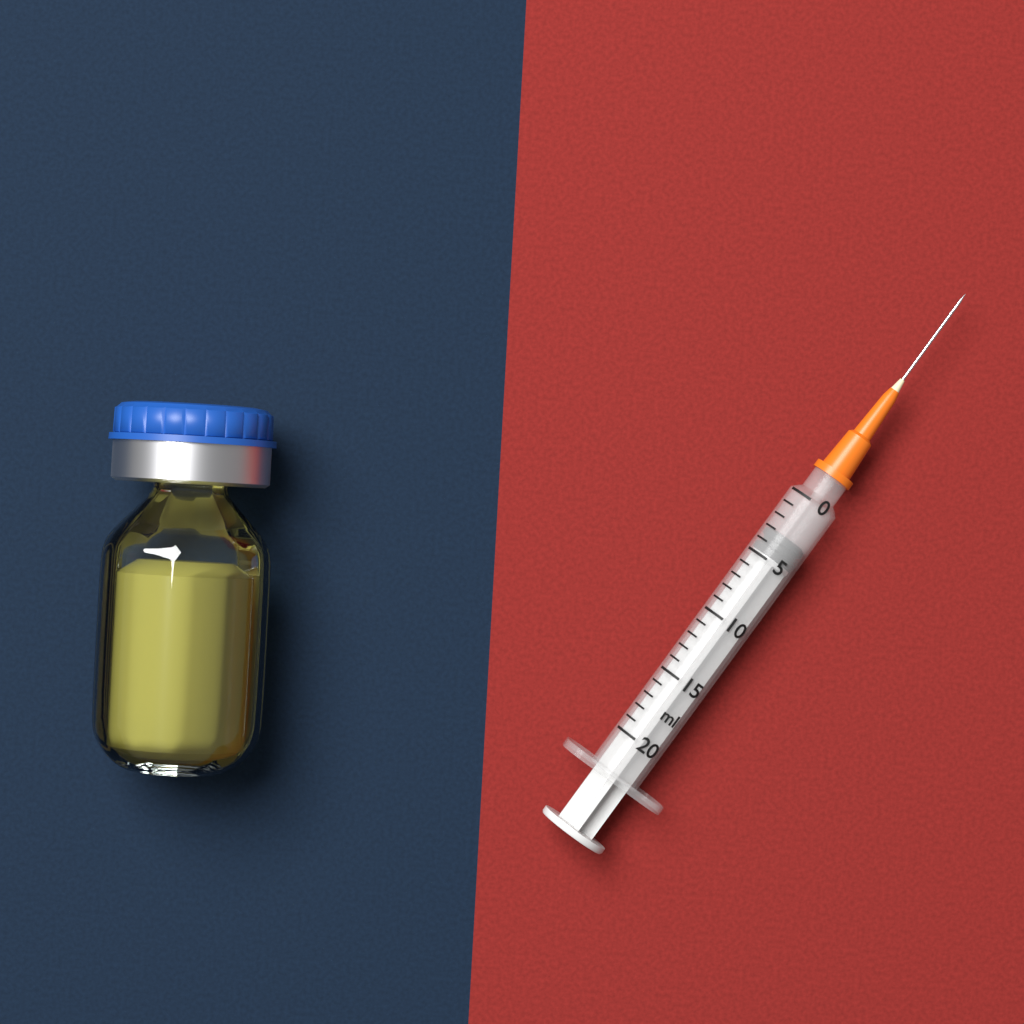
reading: 3 ml
